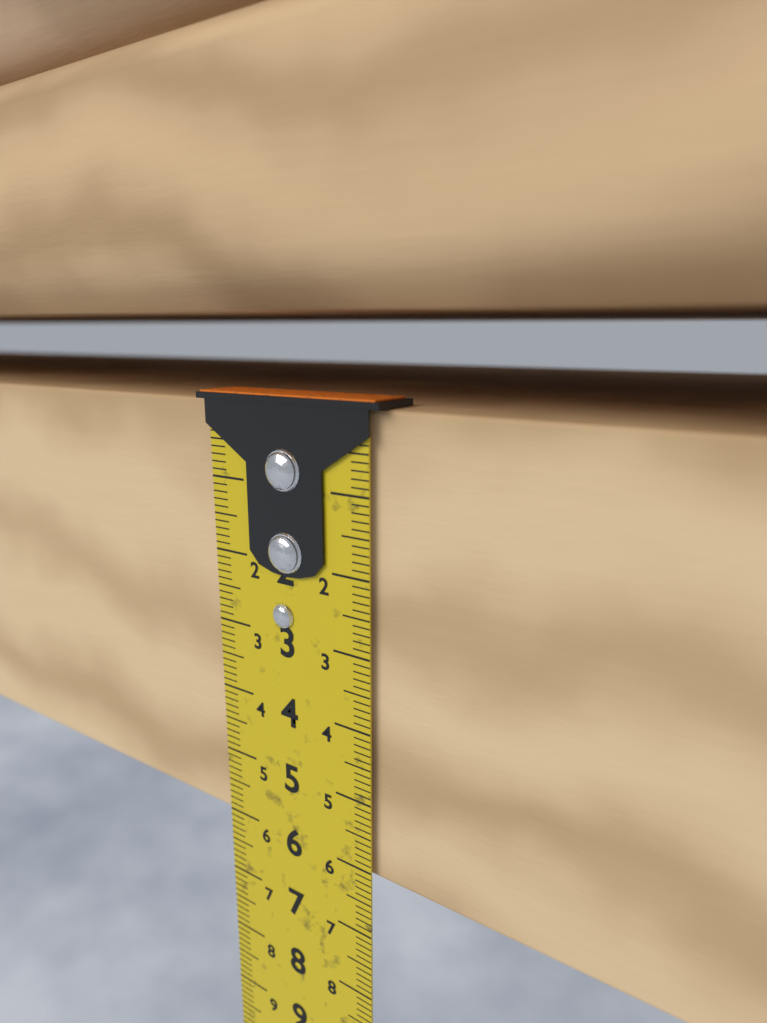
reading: 6.1 cm
